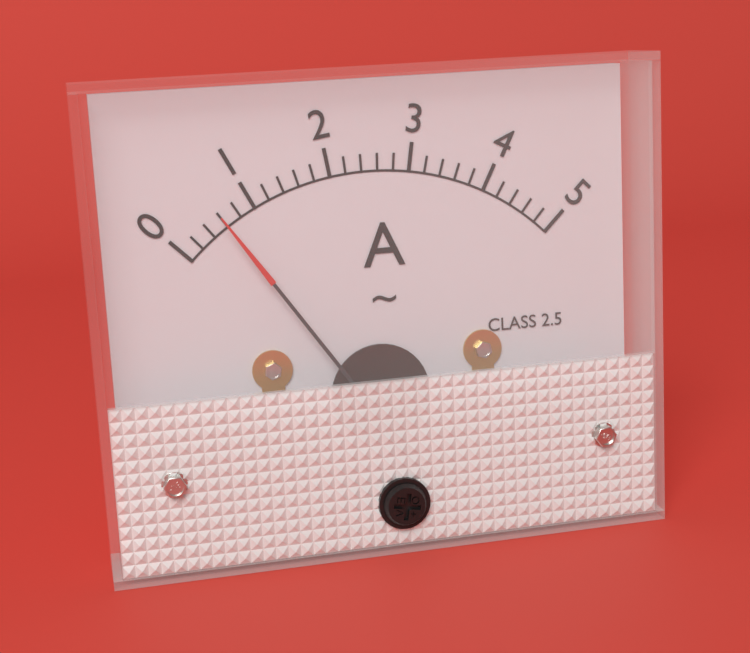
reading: 0.6 A
